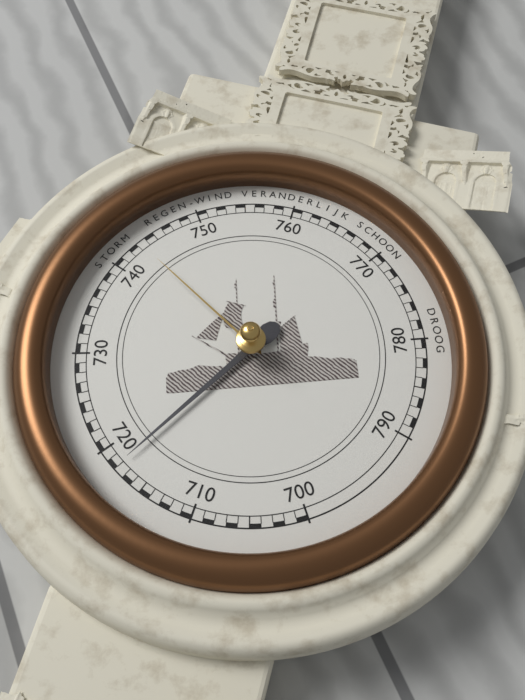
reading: 718 mmHg
